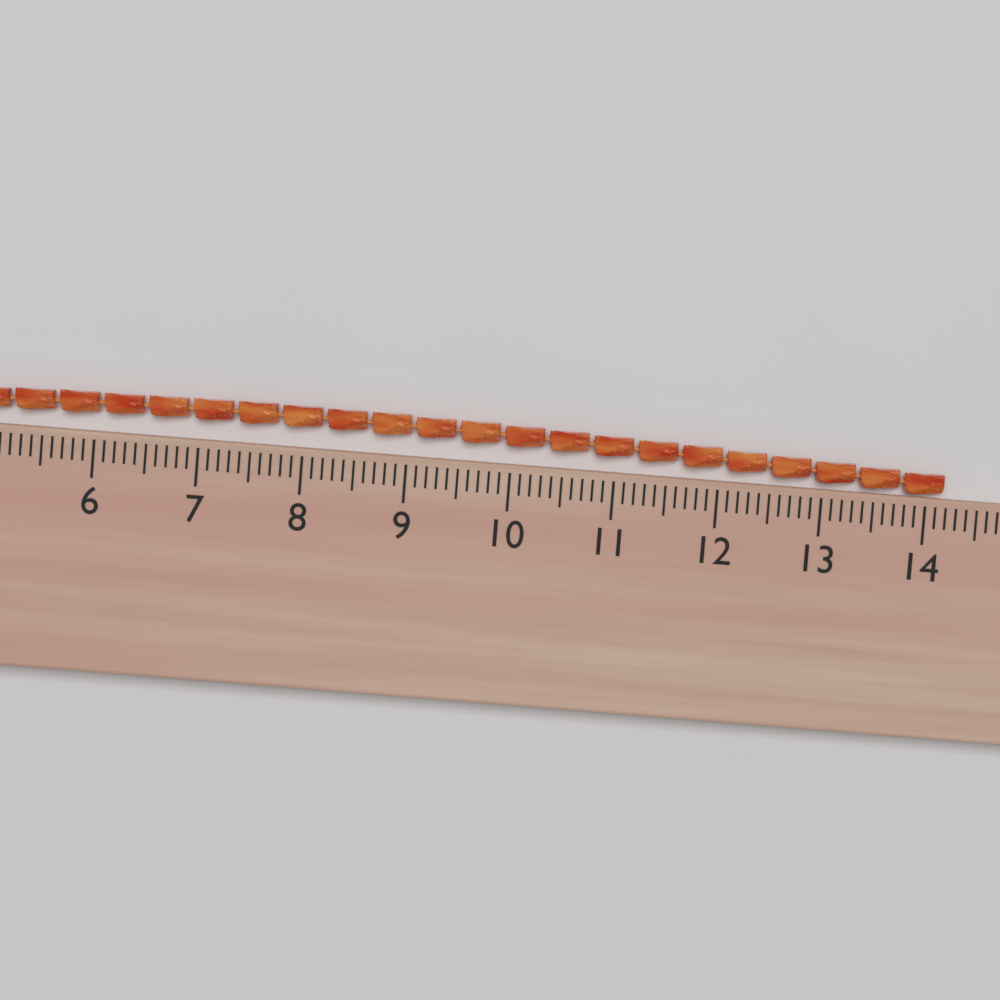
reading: 14.2 (no unit)
